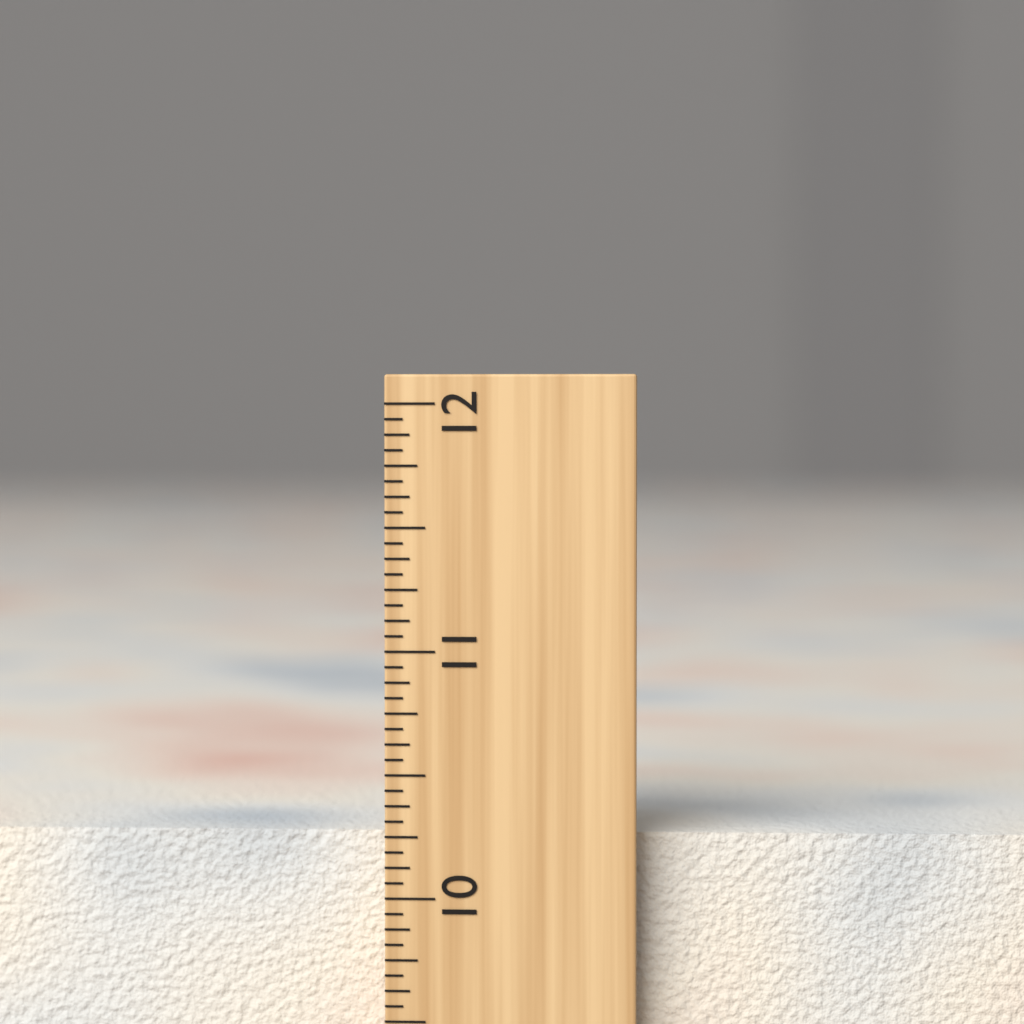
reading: 10.2500 inch
